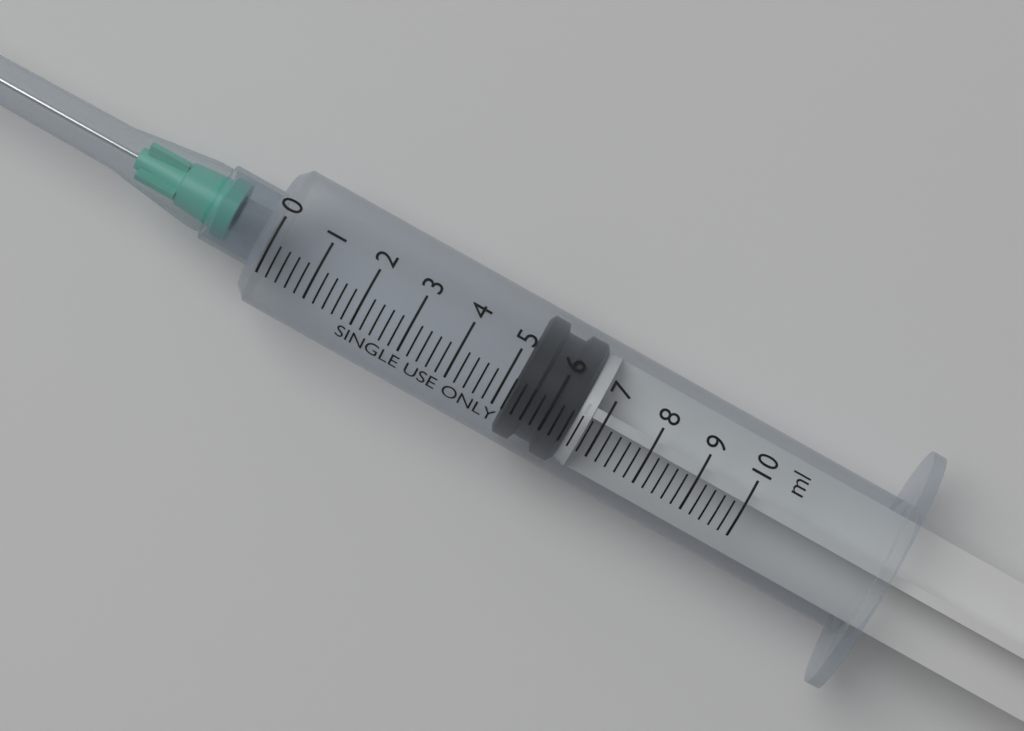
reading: 5.2 ml
